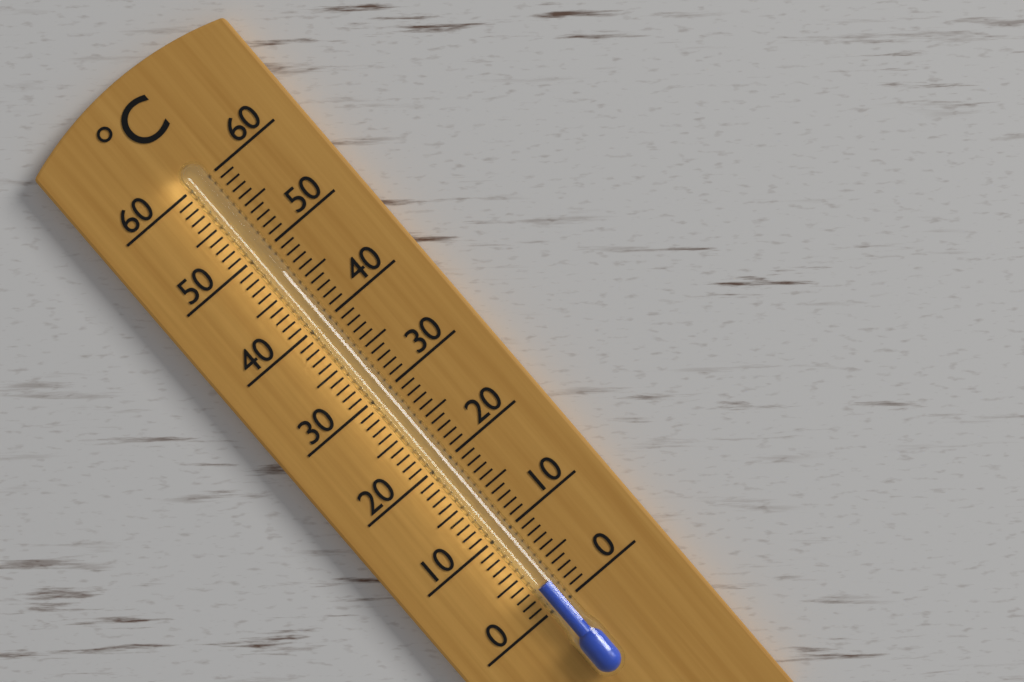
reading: 3 °C
